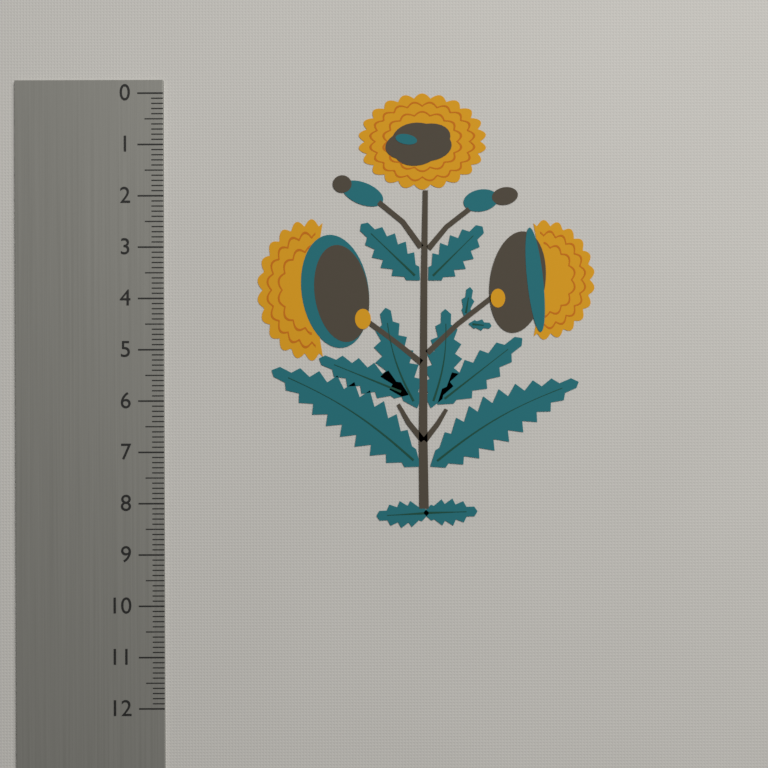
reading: 8.5 (no unit)
